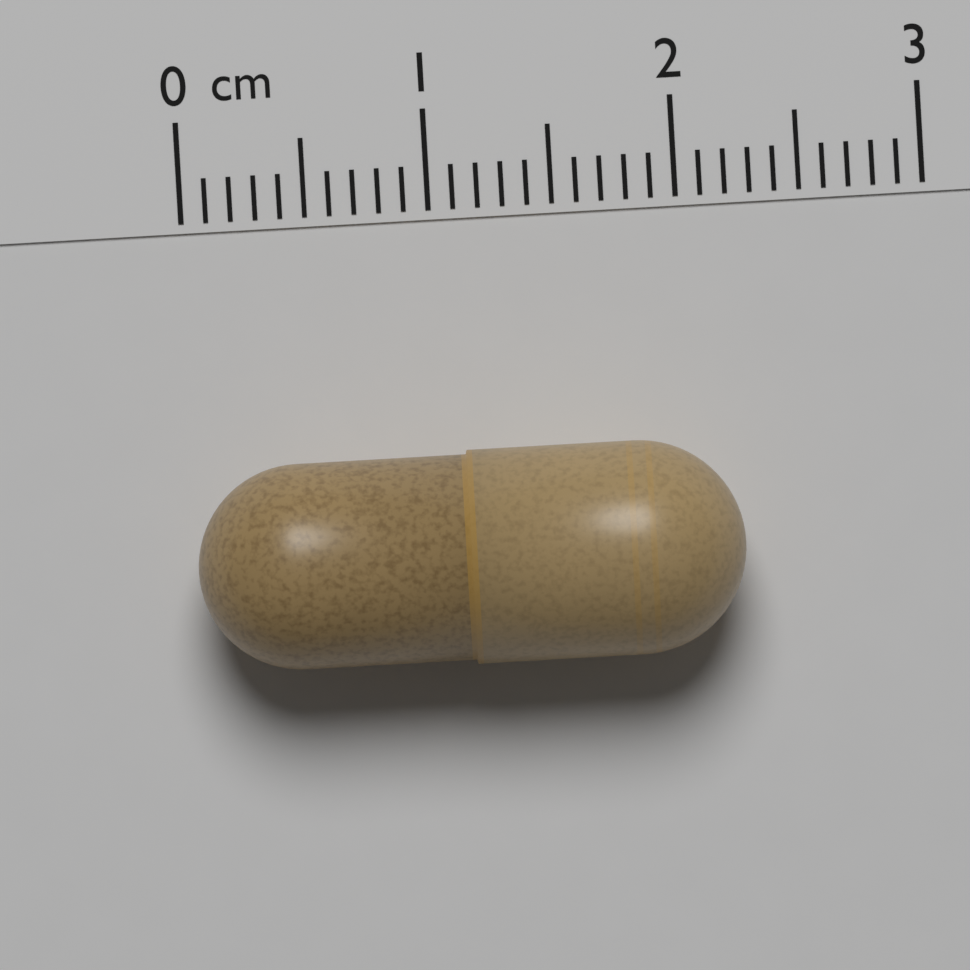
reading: 2.2 cm
